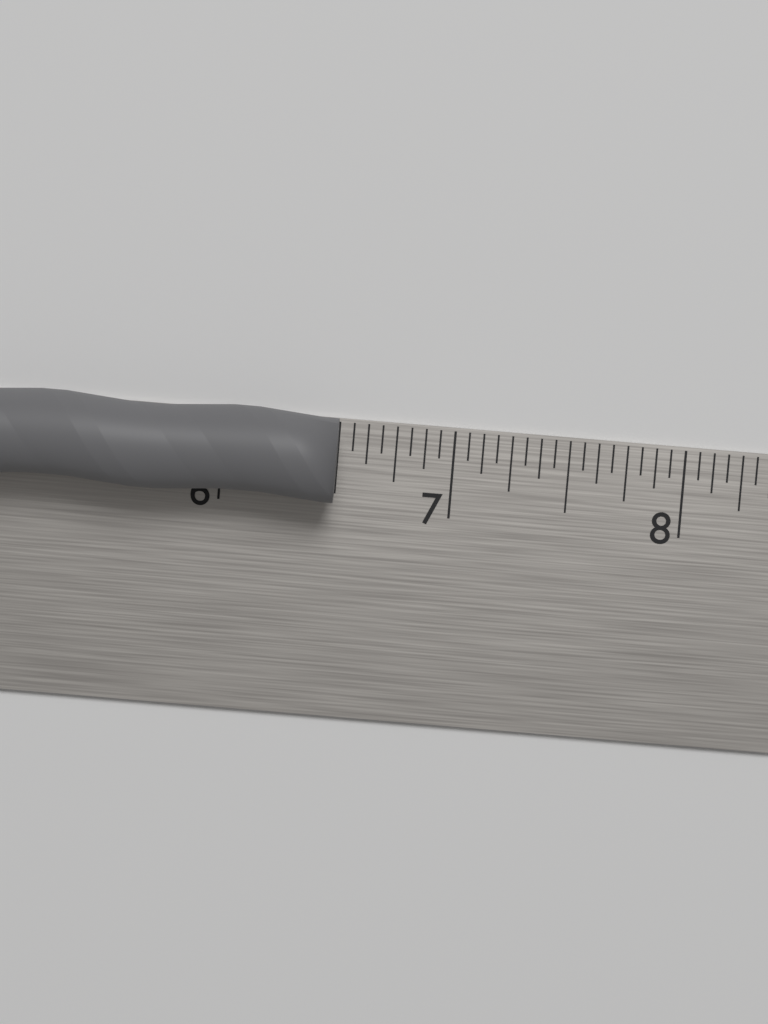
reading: 6.5000 in
